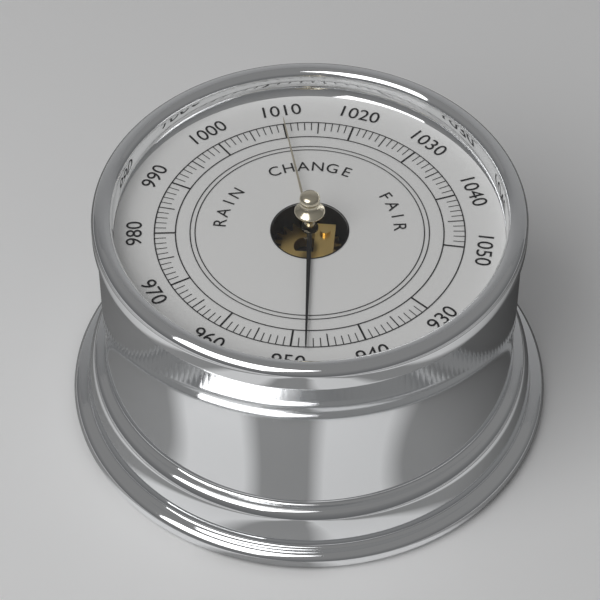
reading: 948 (no unit)
